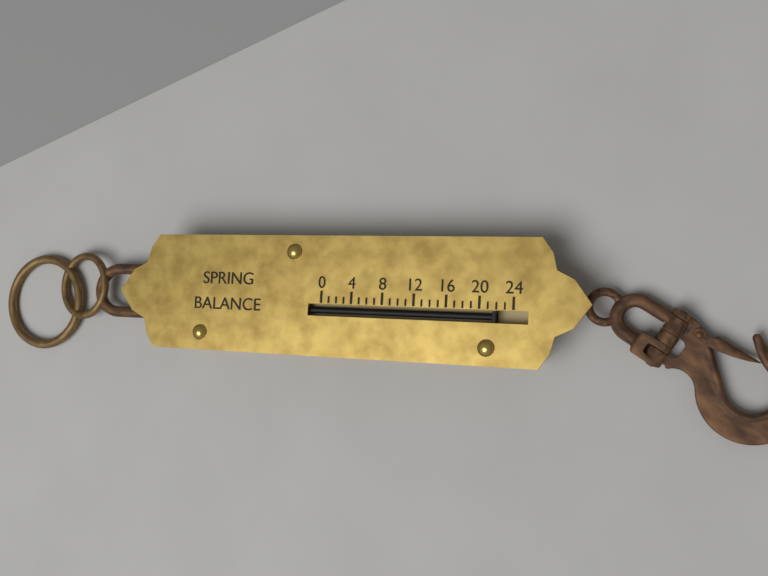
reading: 22 (no unit)
